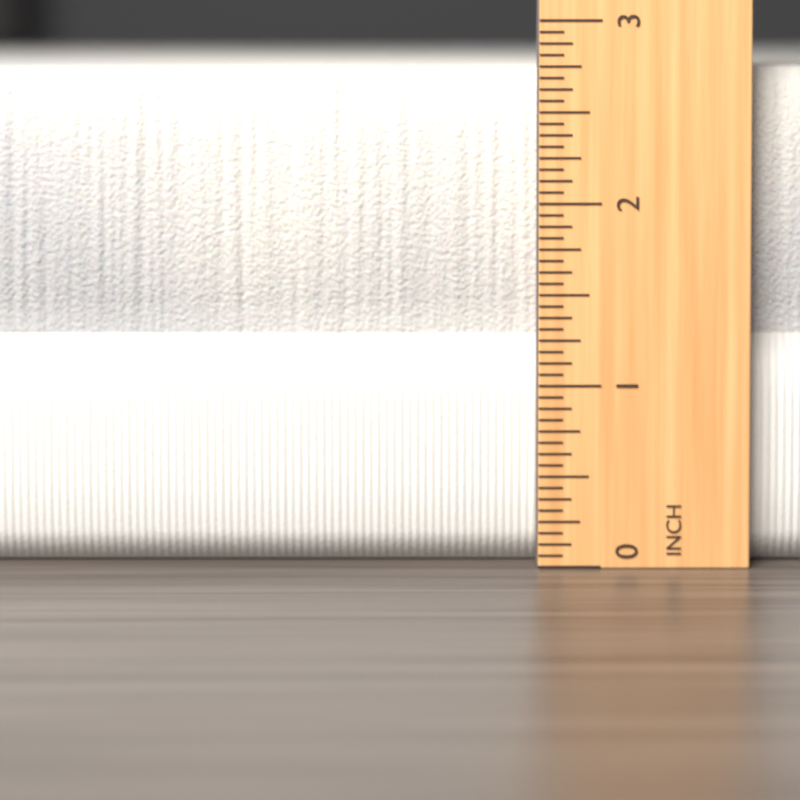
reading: 2.7500 inch
